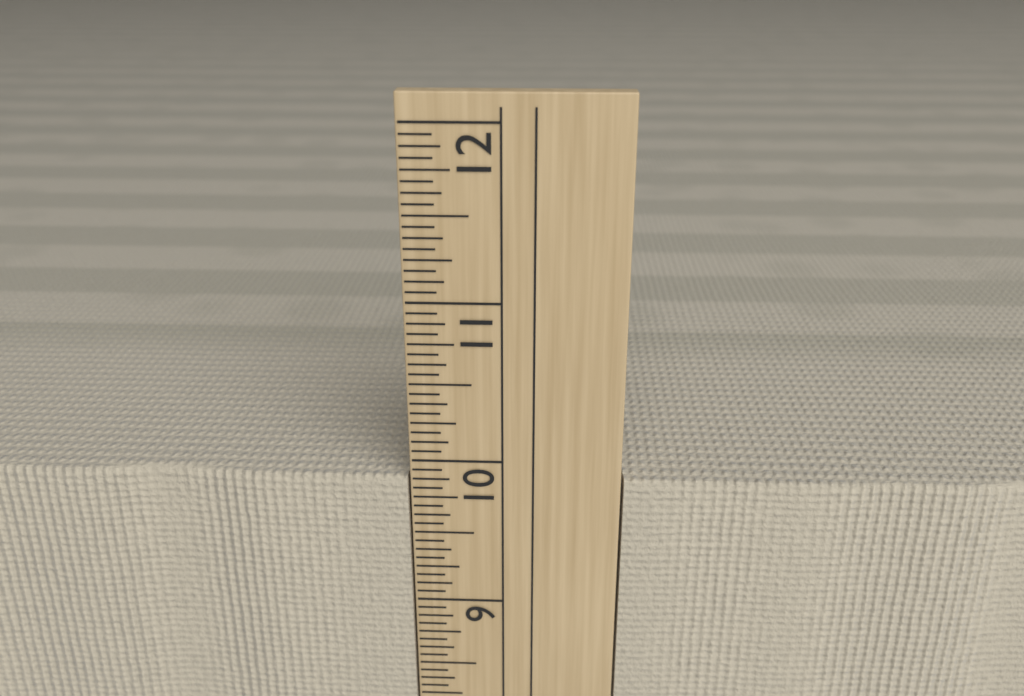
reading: 9.8750 in
